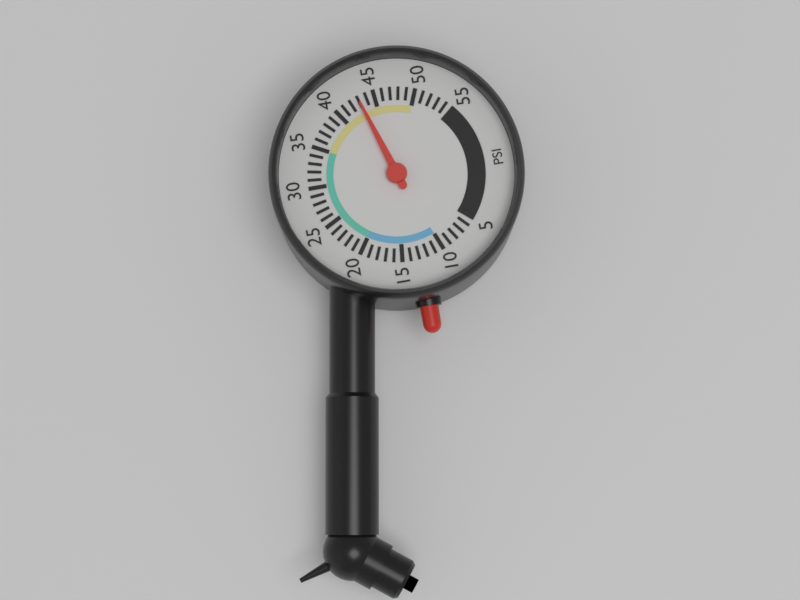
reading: 43 psi
